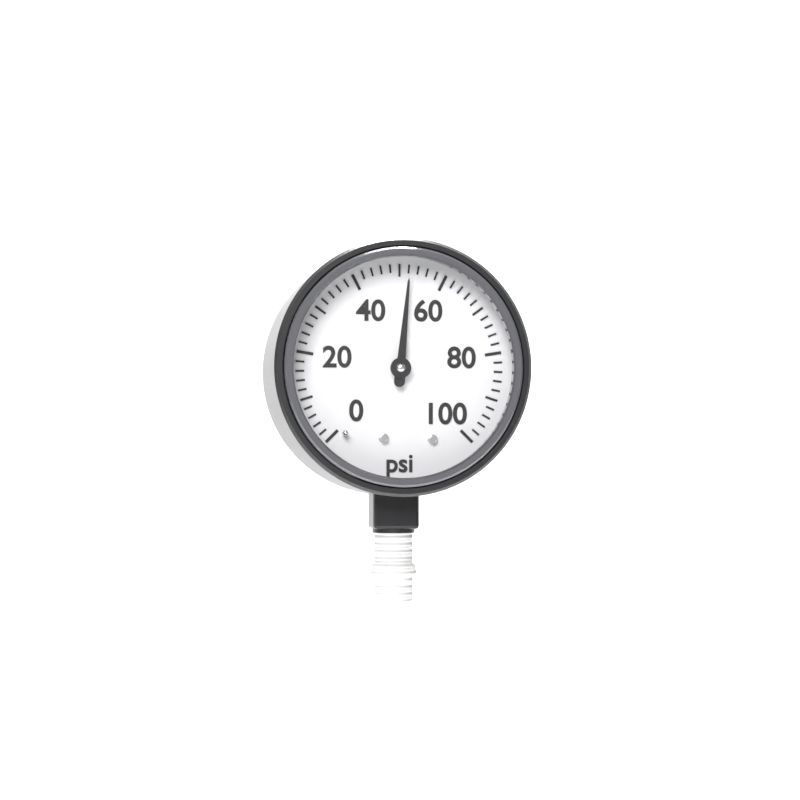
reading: 52 psi
